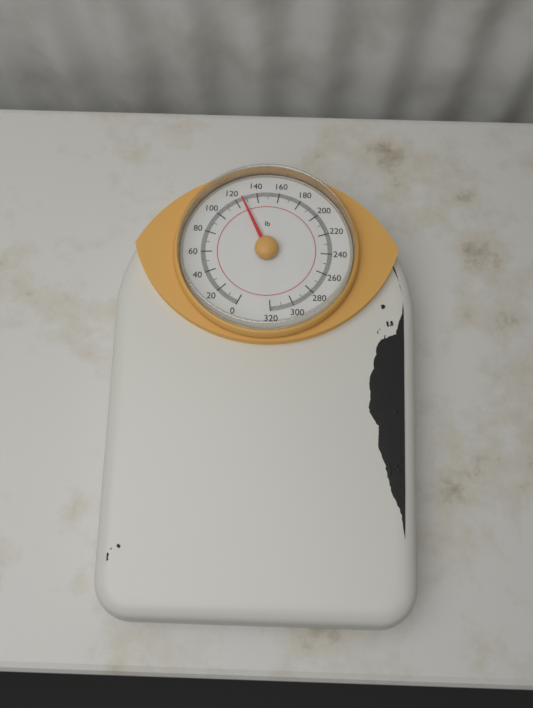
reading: 126 lb
